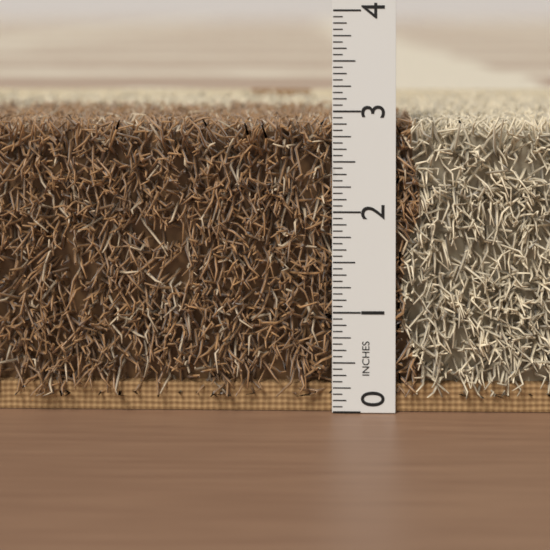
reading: 2.9375 in
